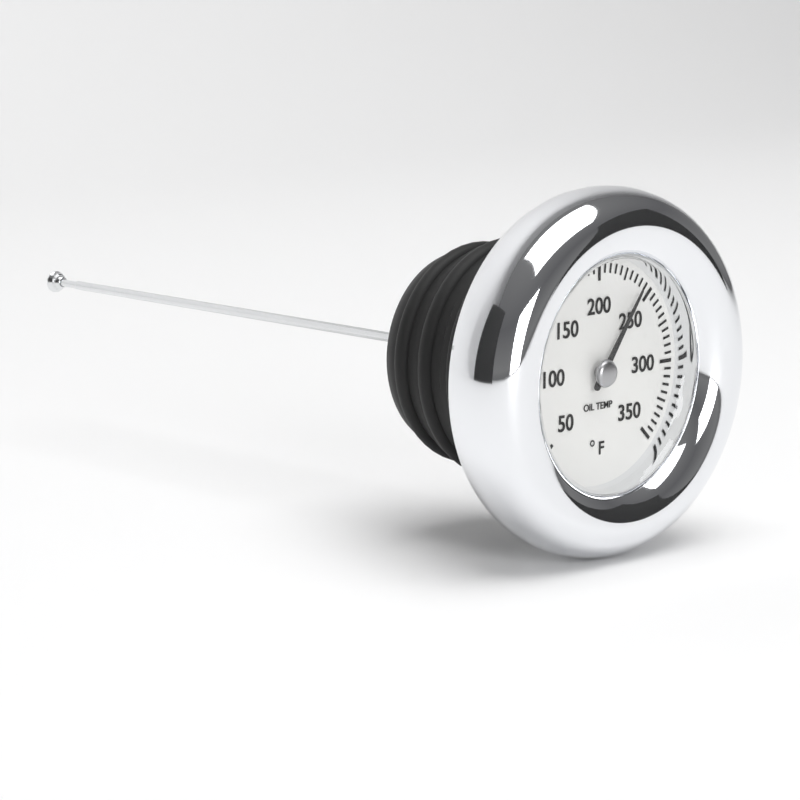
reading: 240 °F
